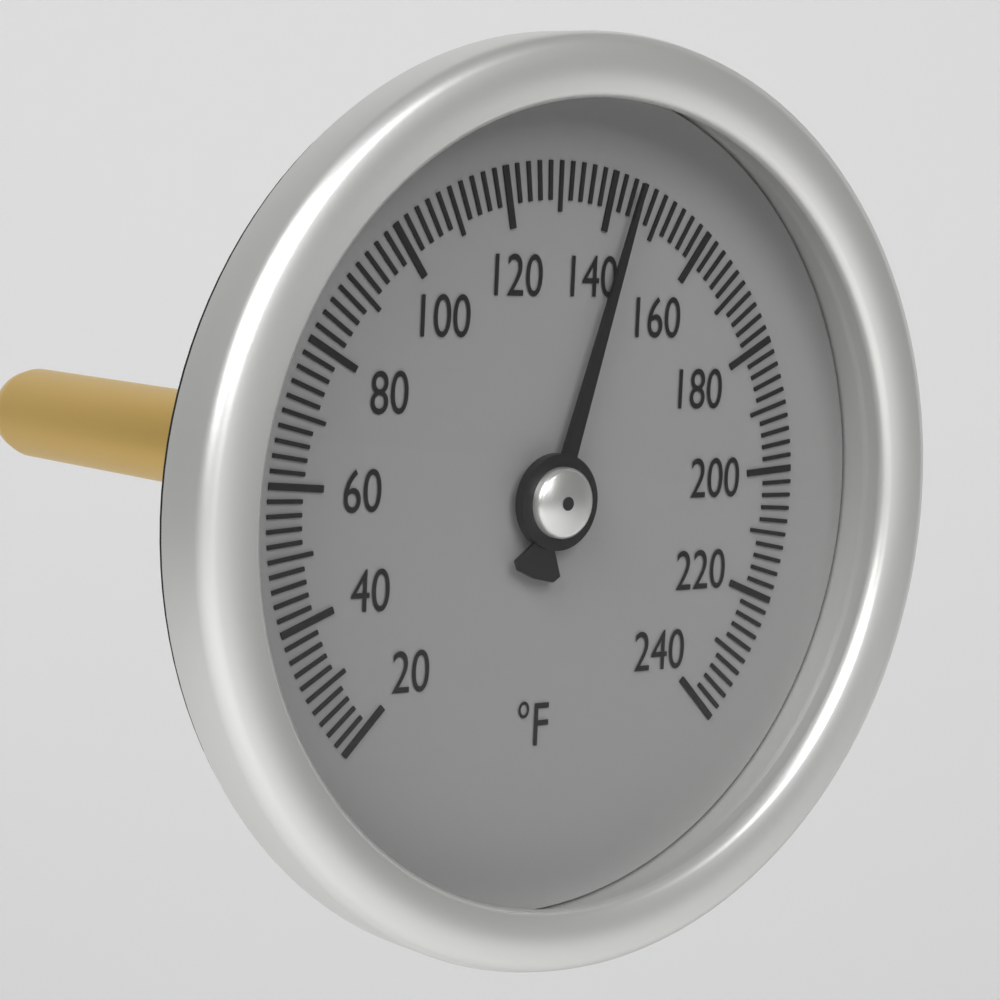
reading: 144 °F
